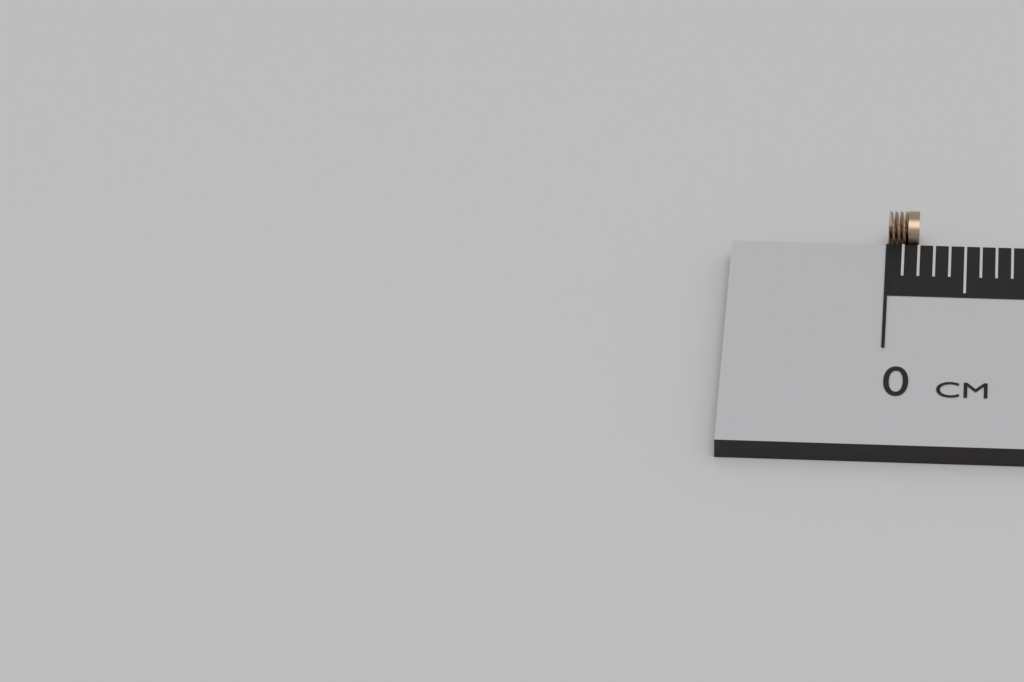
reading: 0.2 cm
